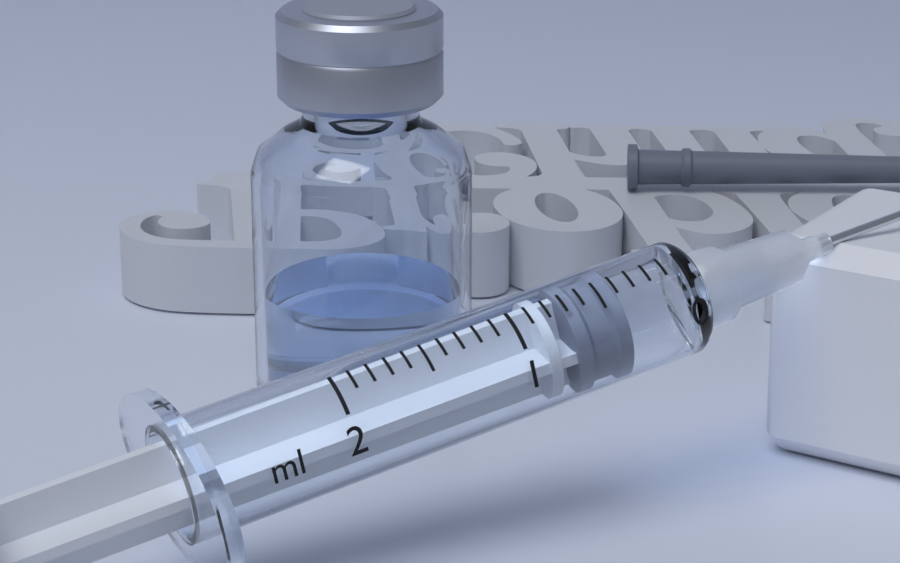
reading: 0.4 ml
